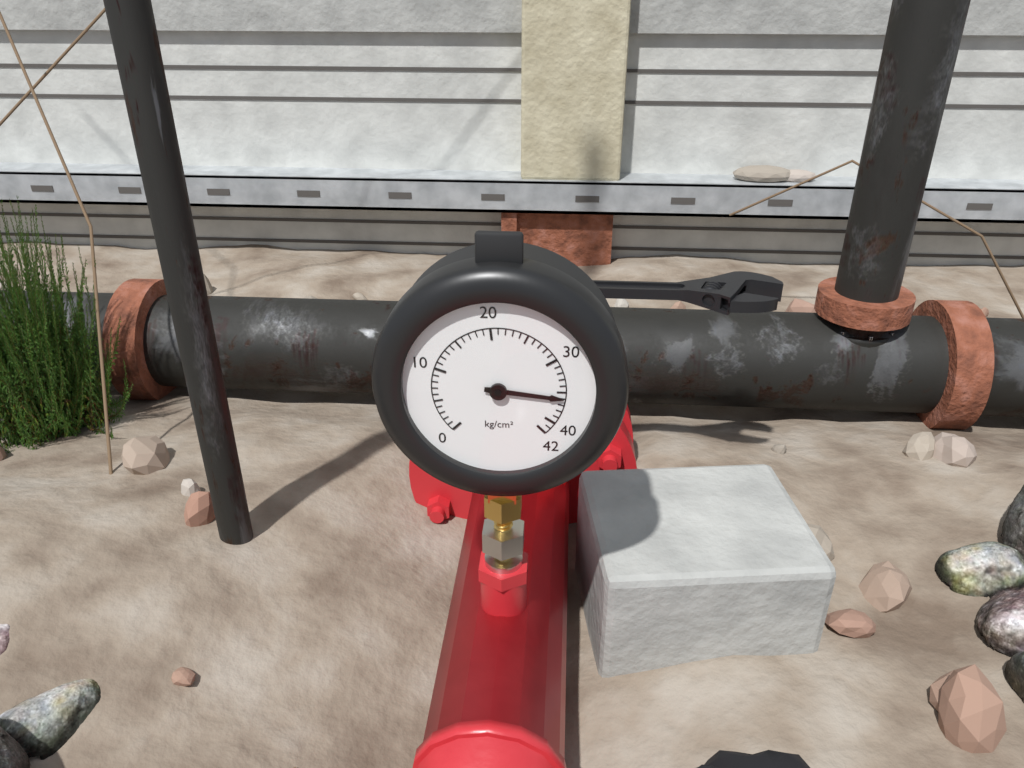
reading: 36 kg/cm²
